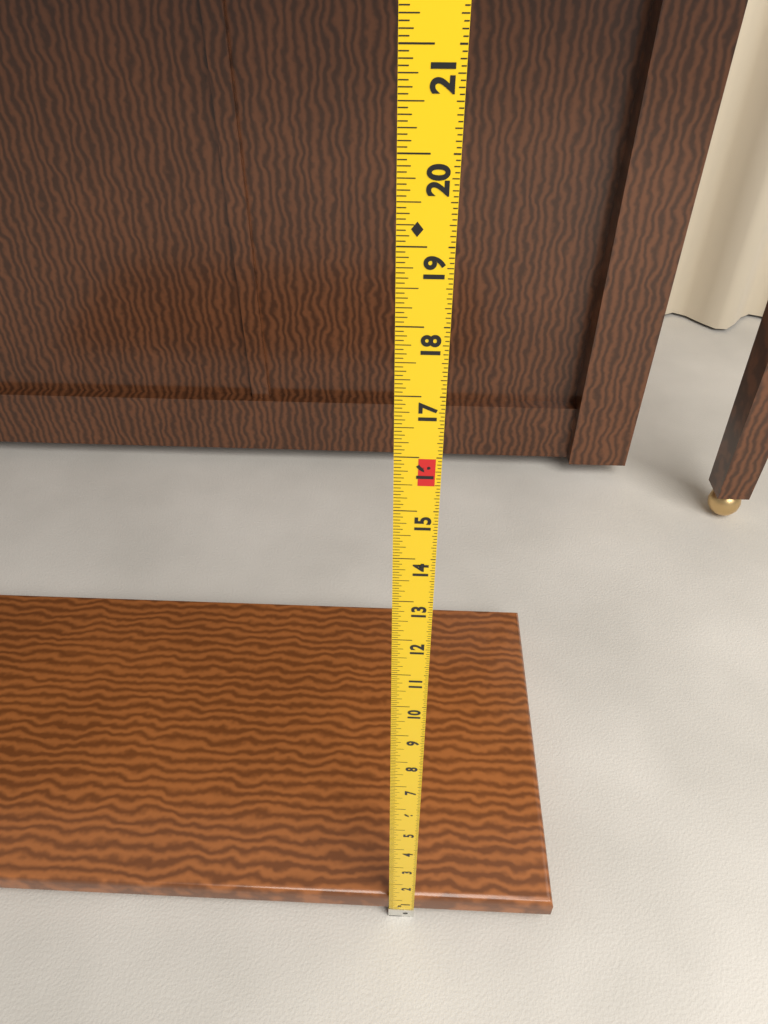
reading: 1.1250 in
